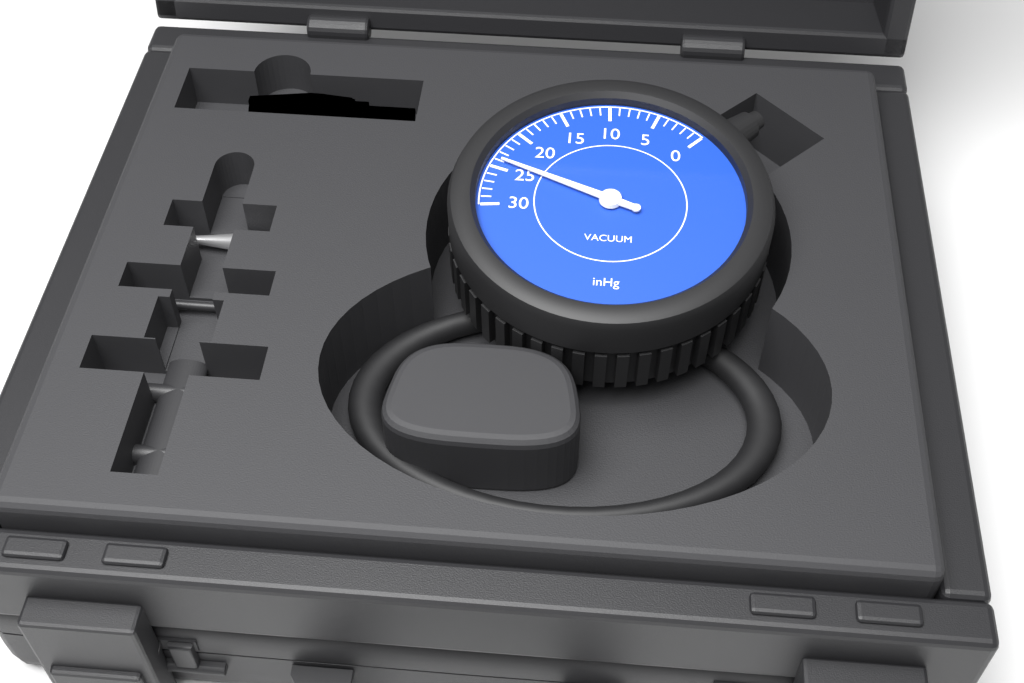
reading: 24 inHg
